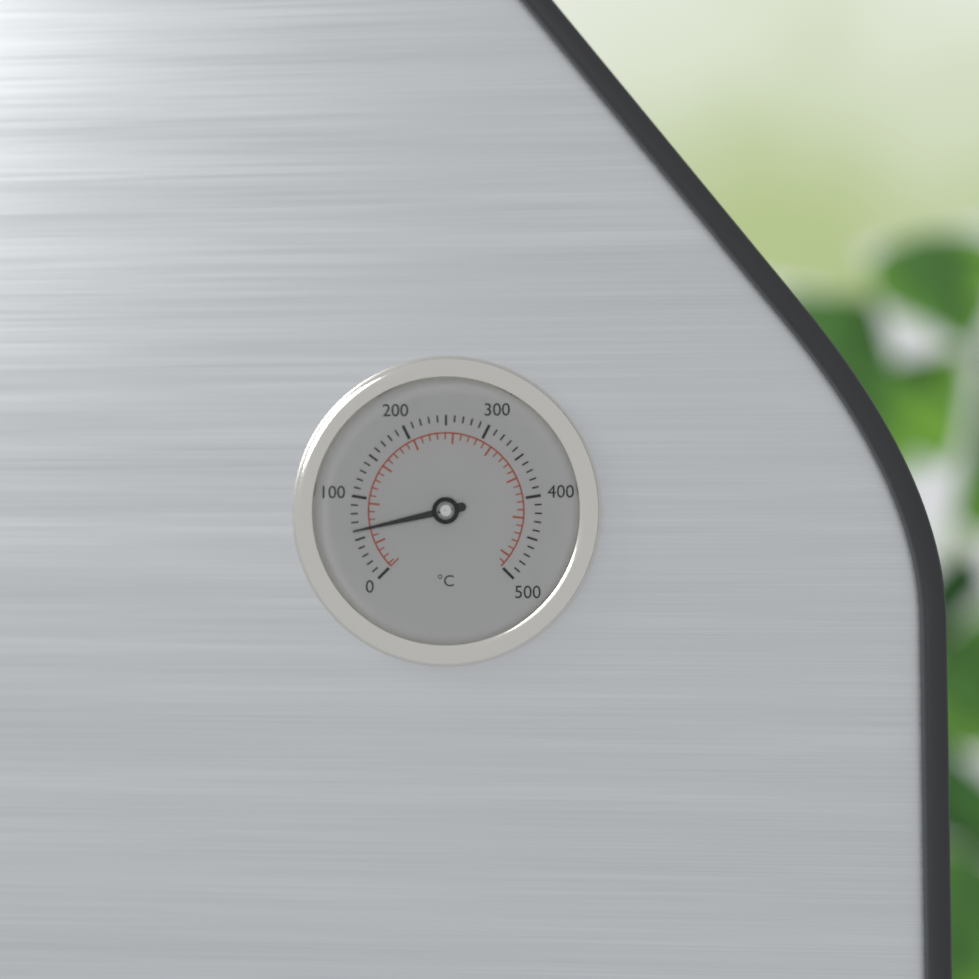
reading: 60 °C
